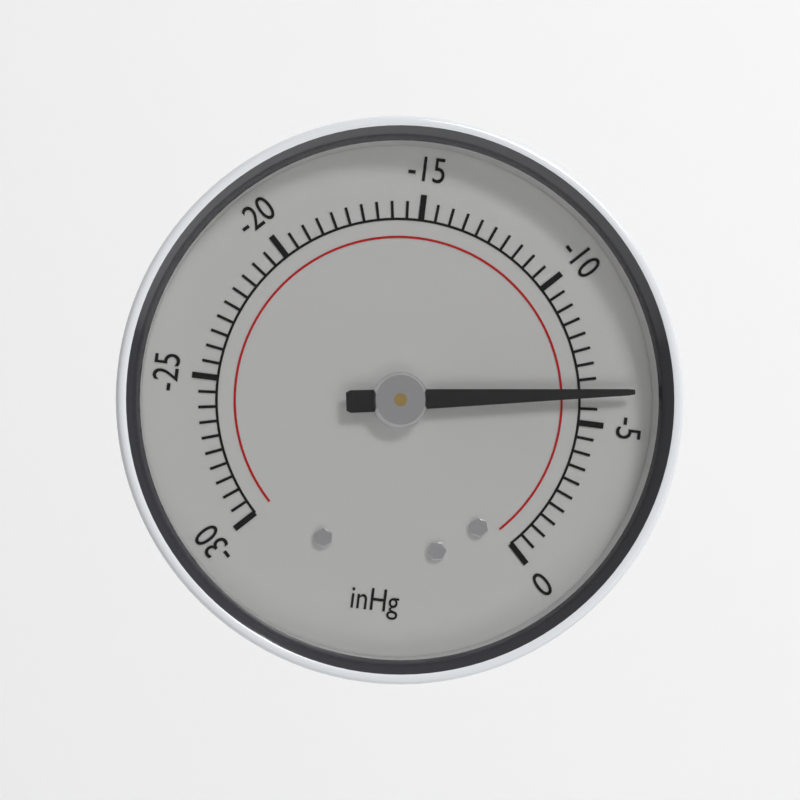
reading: -6.0 inHg
